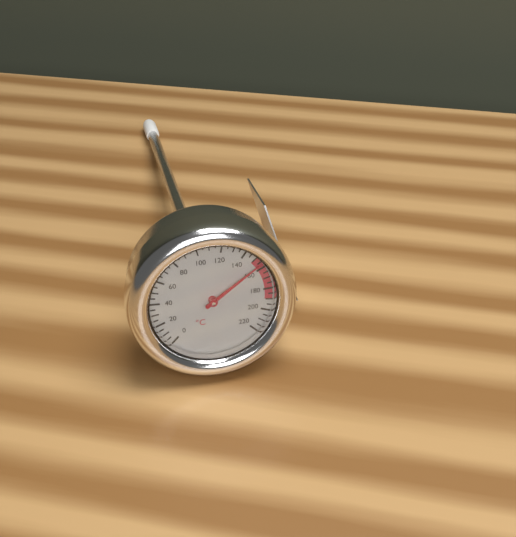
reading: 155 °C
